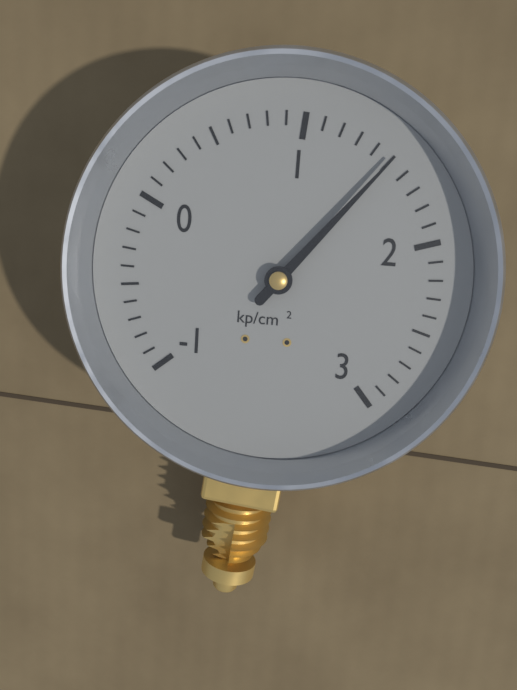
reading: 1.5 kp/cm²
